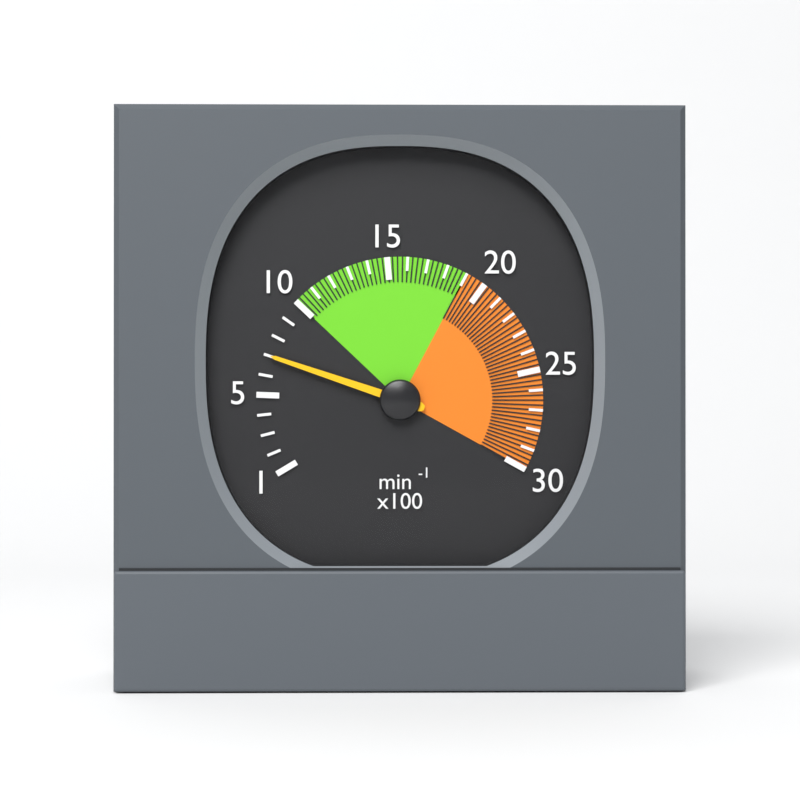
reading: 700 min⁻¹
